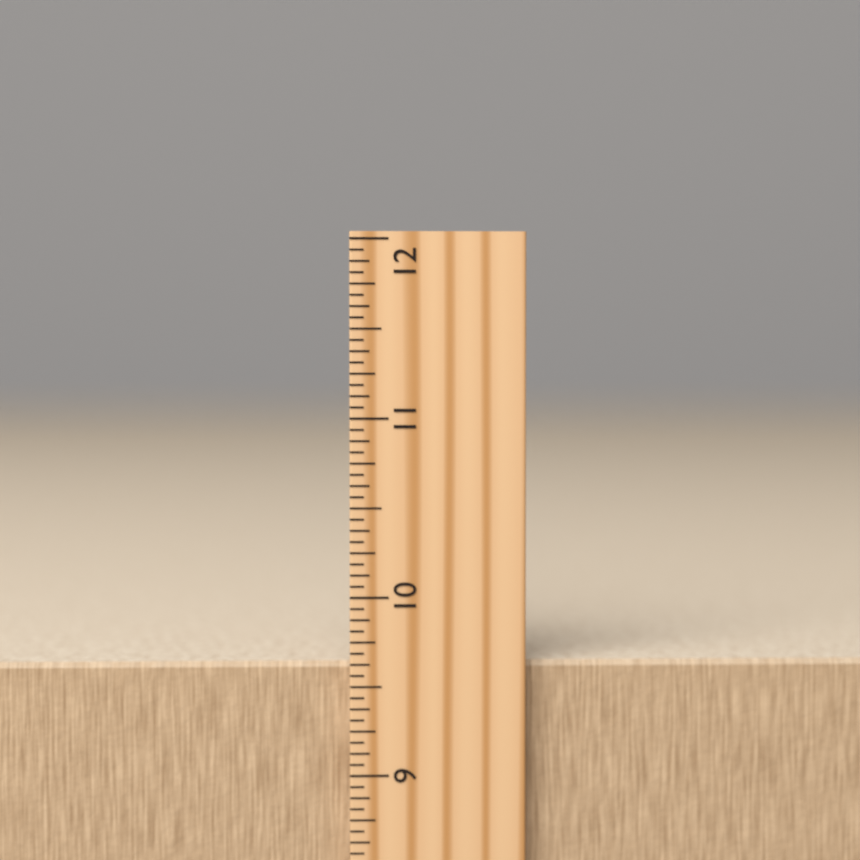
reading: 9.6250 inch
